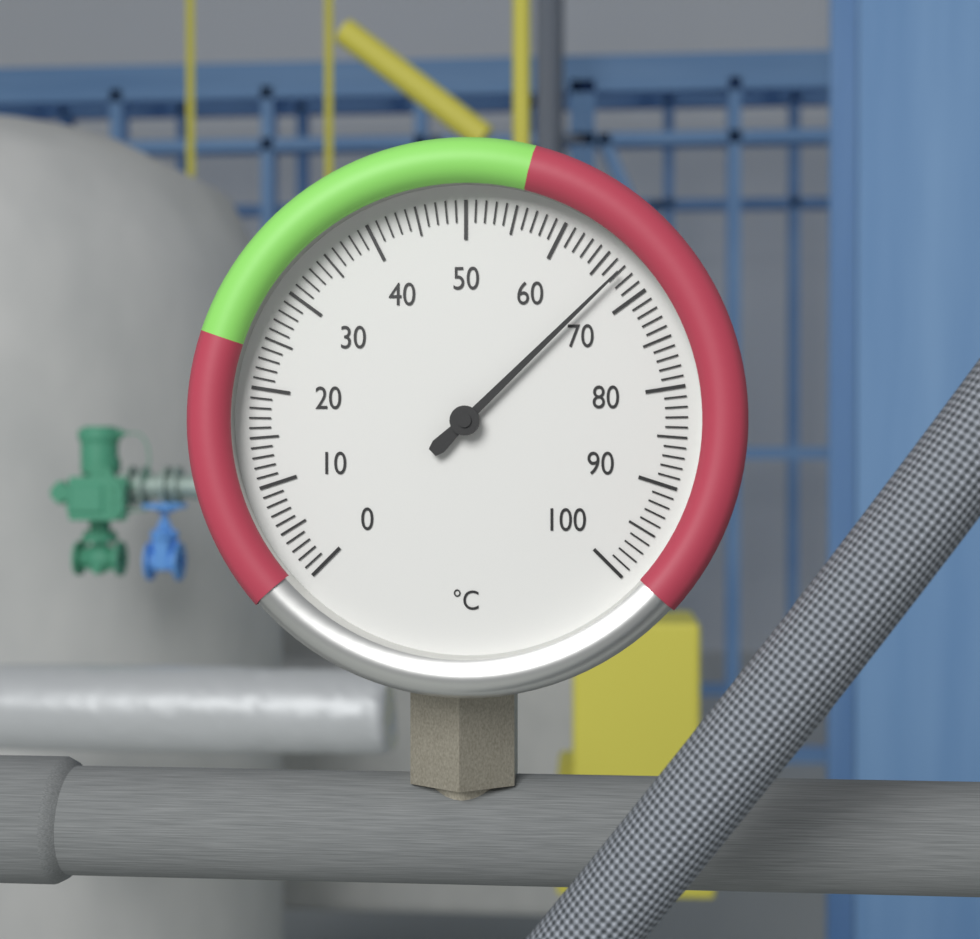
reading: 67 °C
